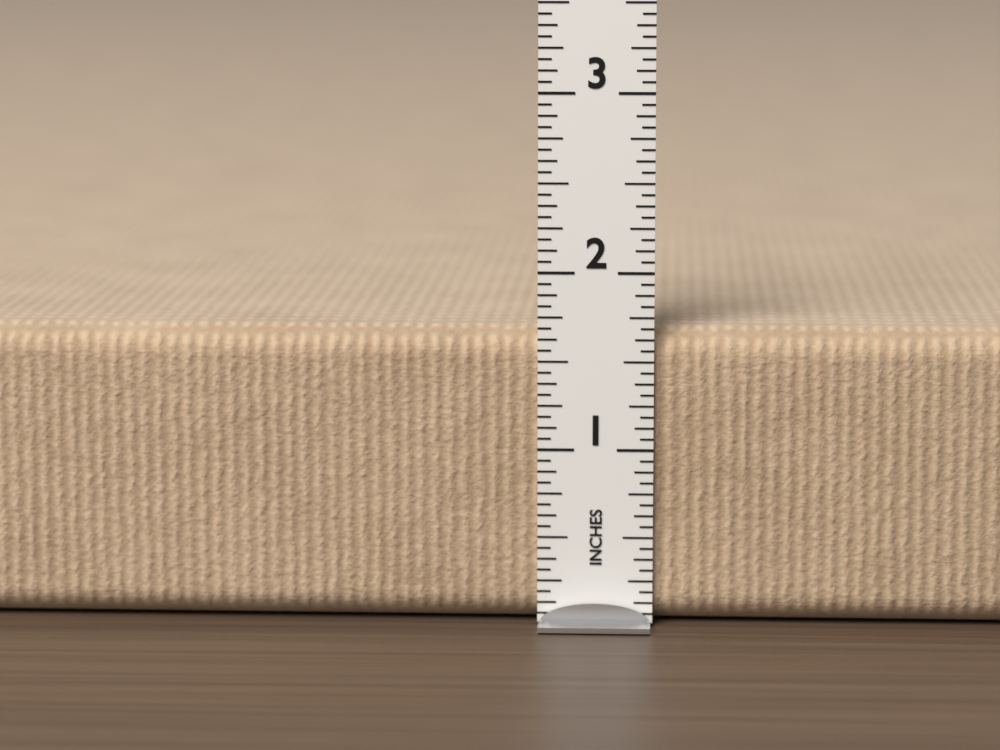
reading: 1.6875 in
